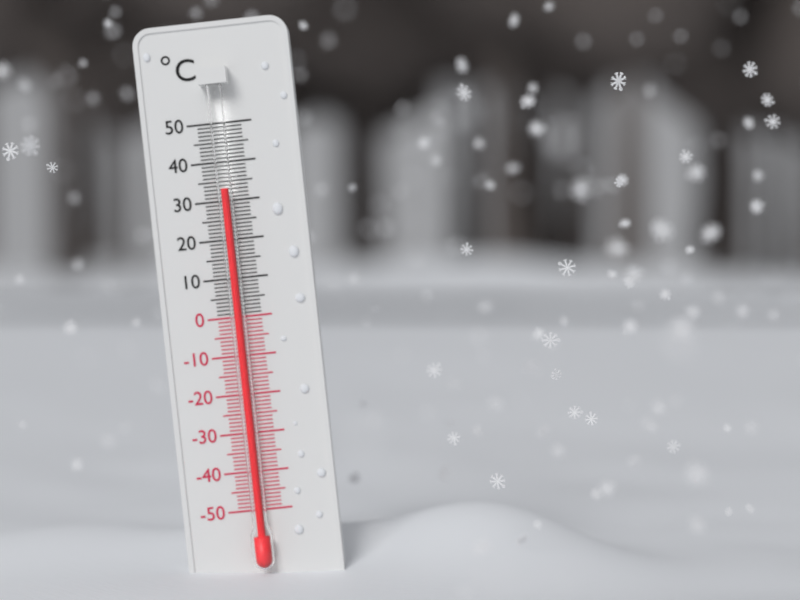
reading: 33 °C
